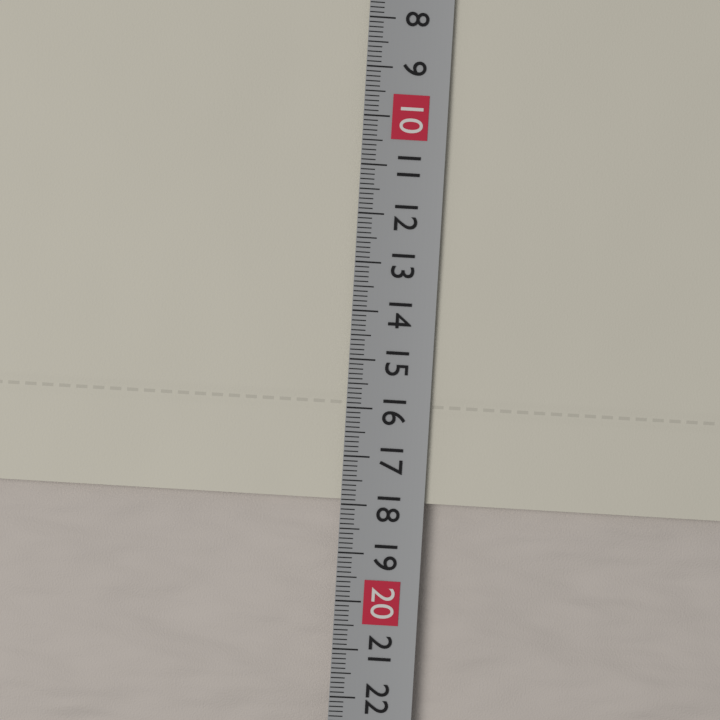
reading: 17.9 cm
